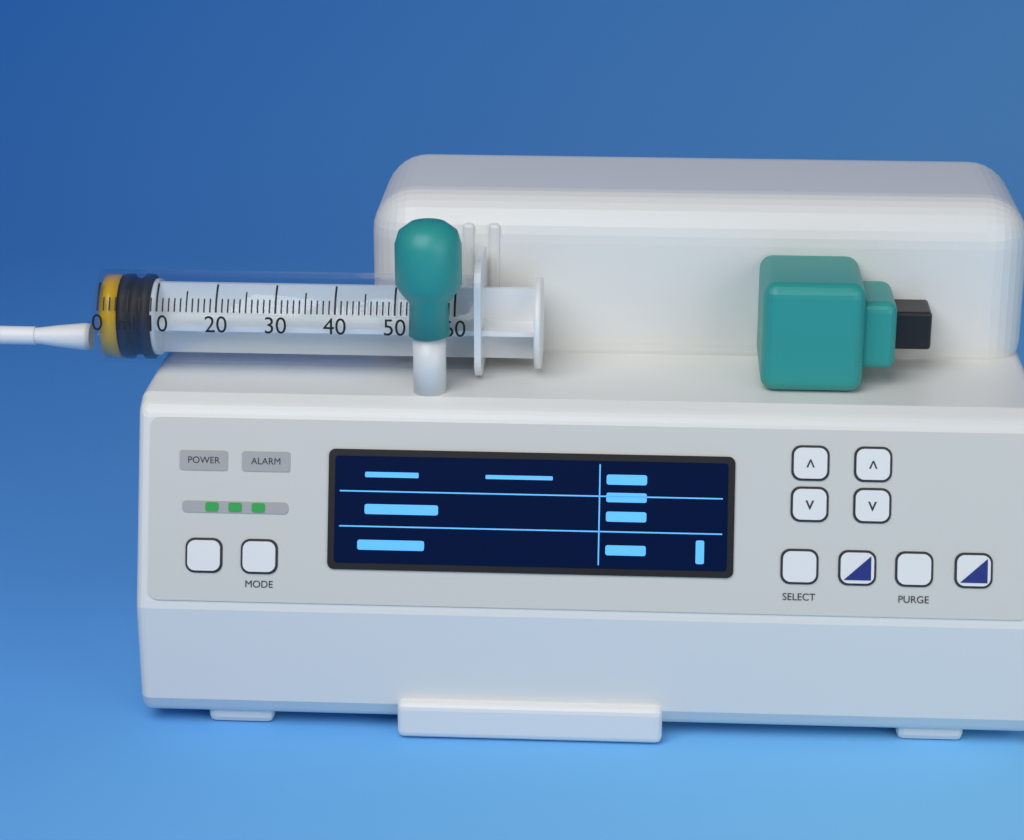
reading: 3 ml
